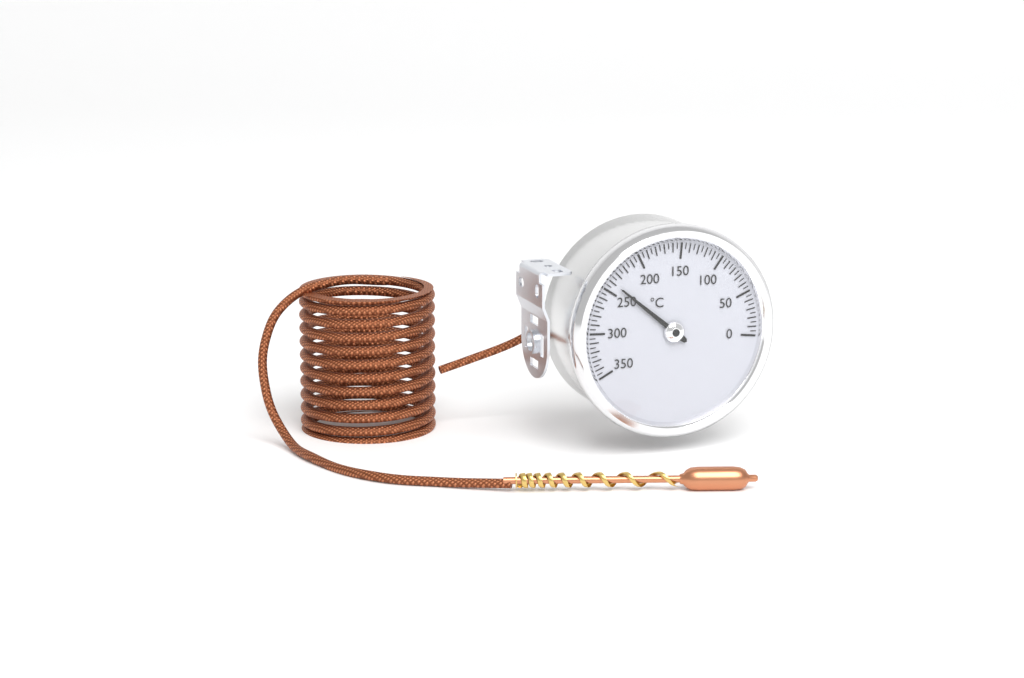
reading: 240 °C
